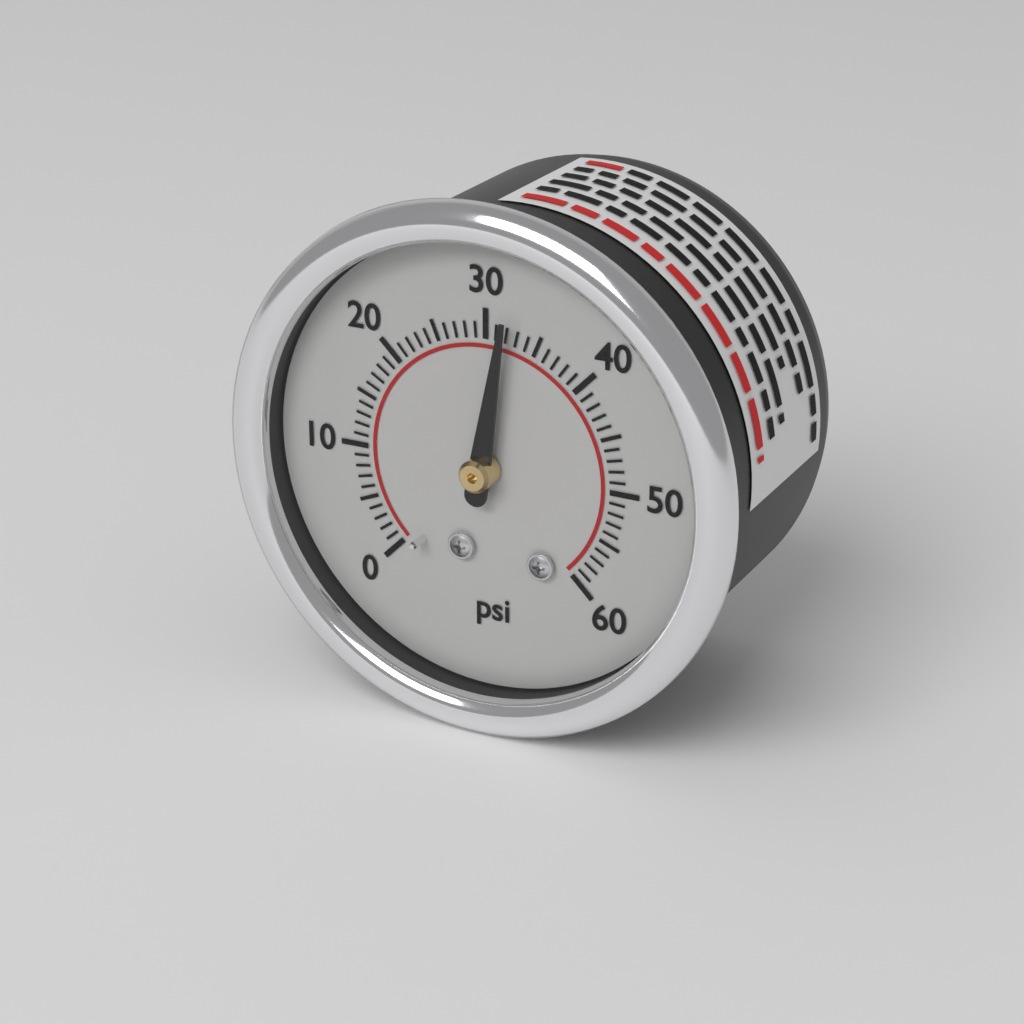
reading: 32 psi
